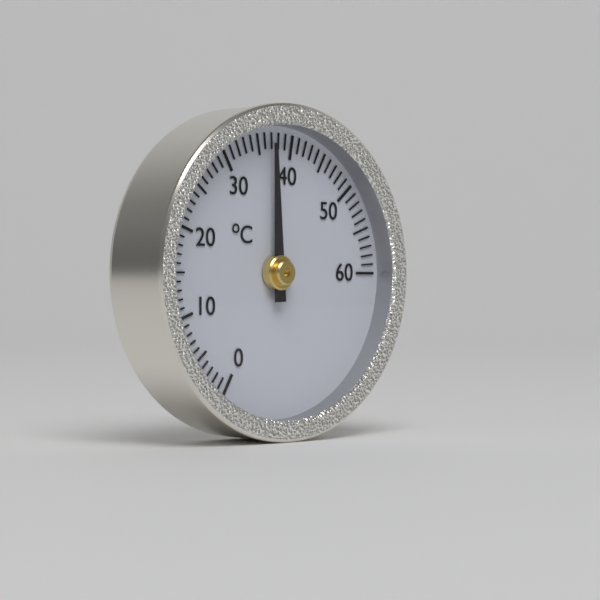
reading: 37 °C
